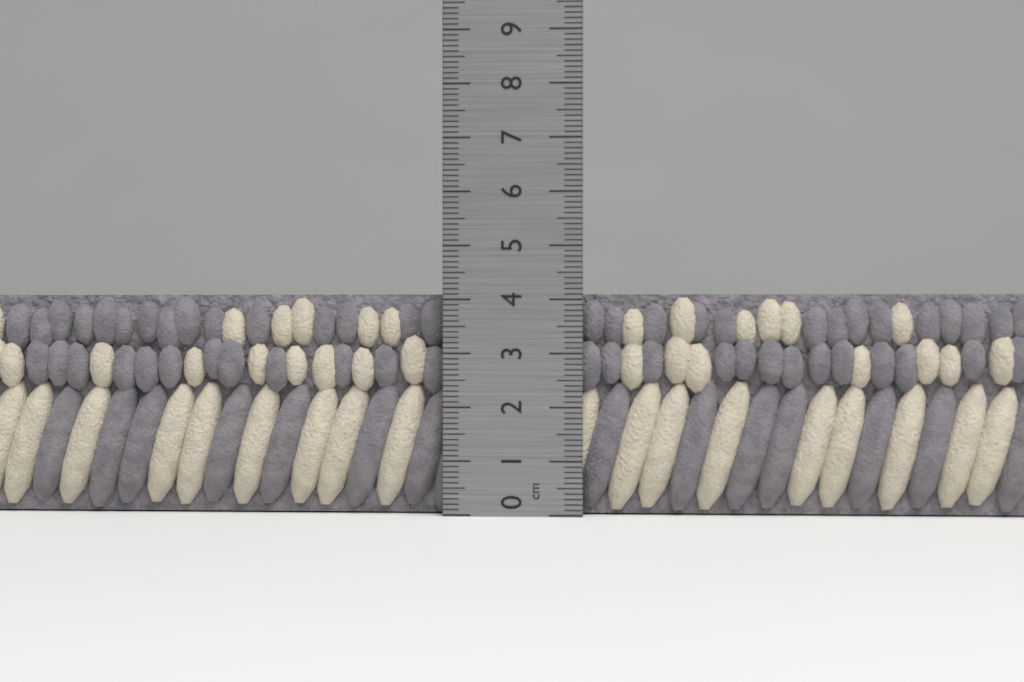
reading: 4.1 cm
